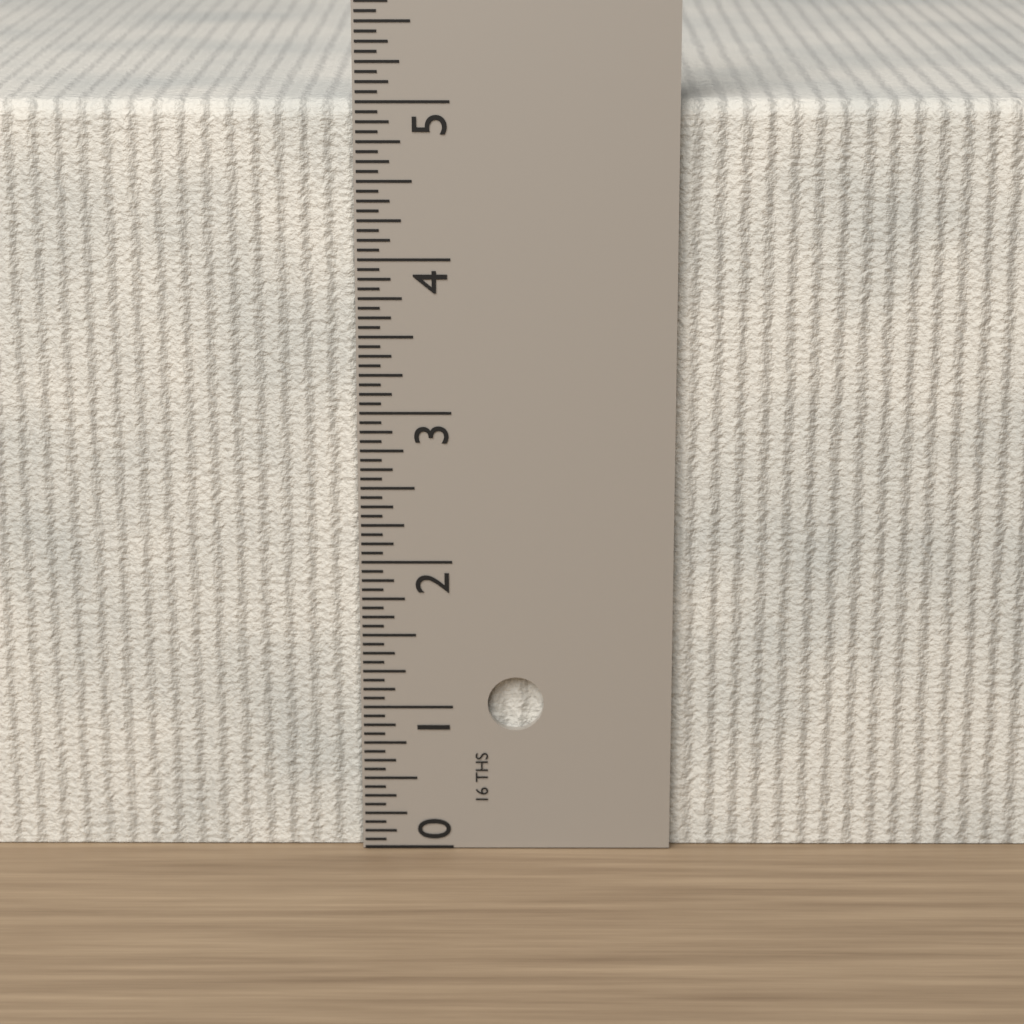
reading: 5.0000 in
